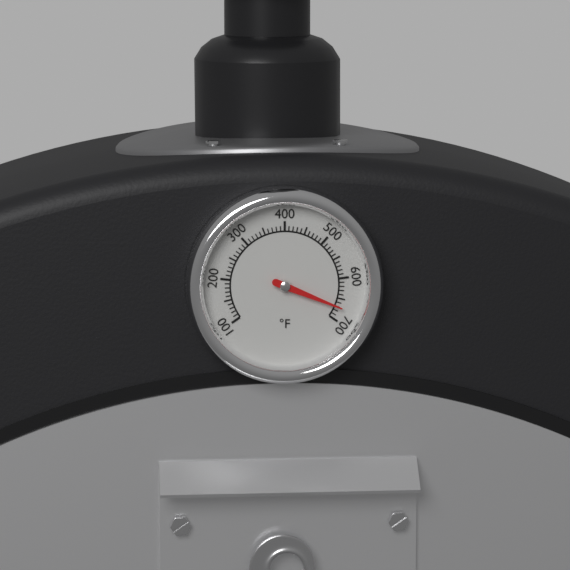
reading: 670 °F
